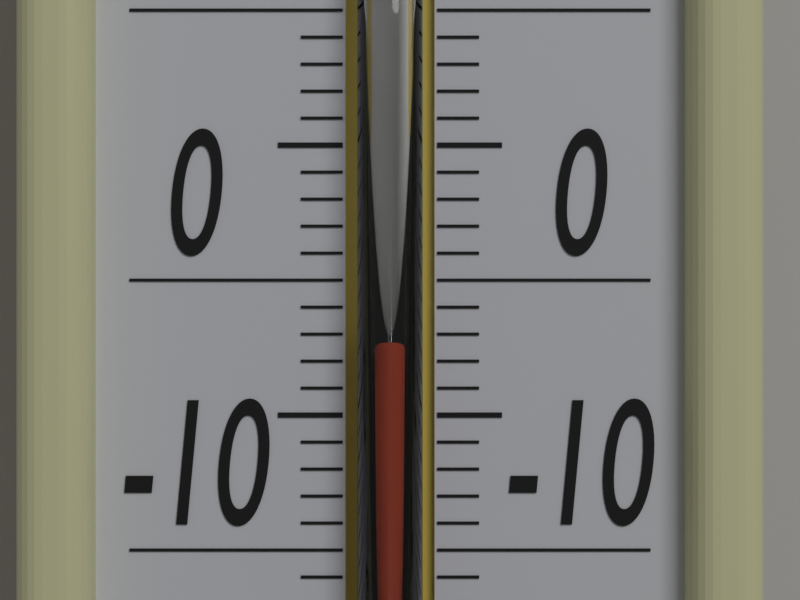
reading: -7.1 °C
